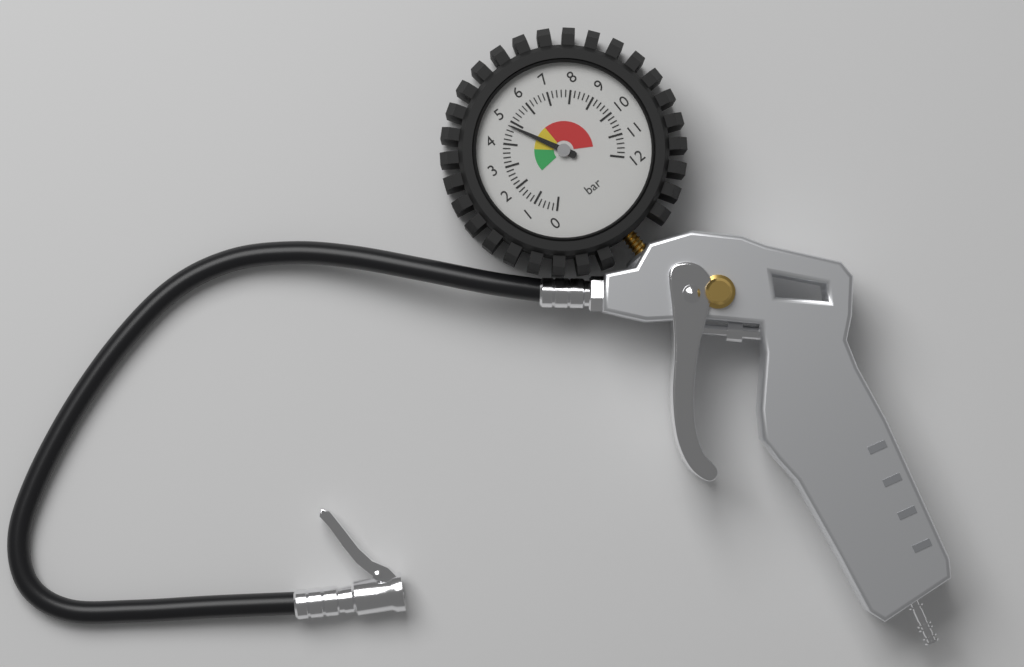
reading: 4.8 bar
